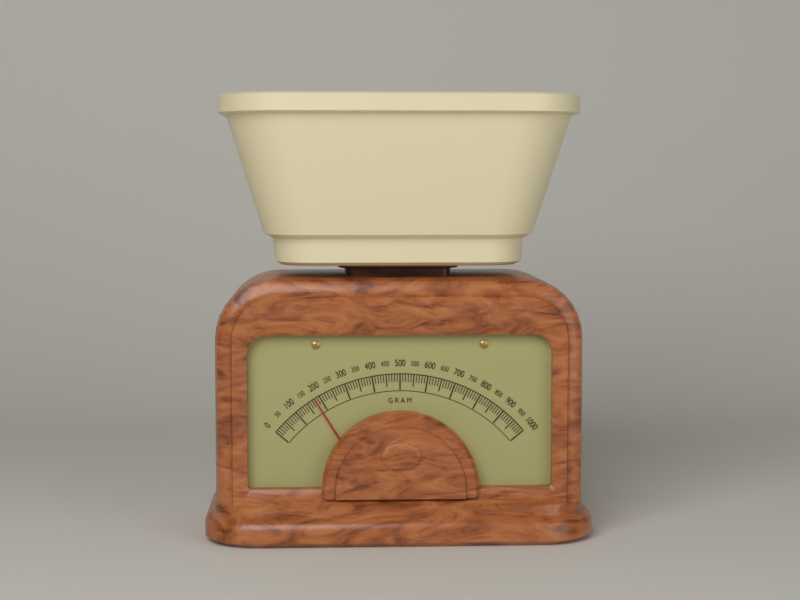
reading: 180 g
